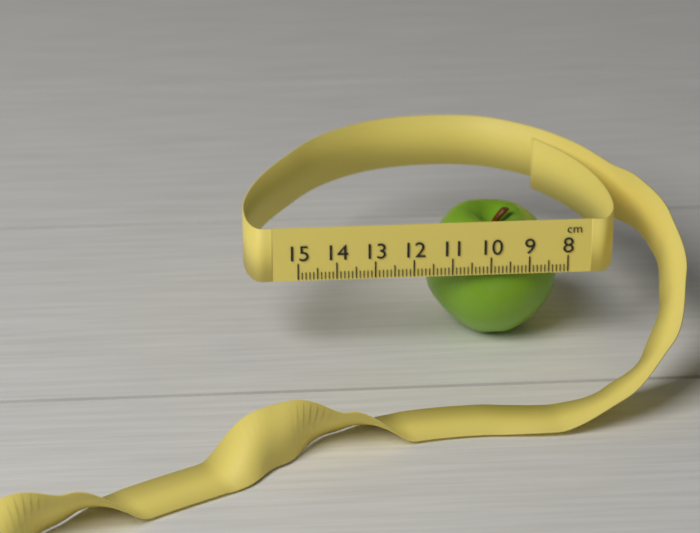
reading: 11.5 cm
